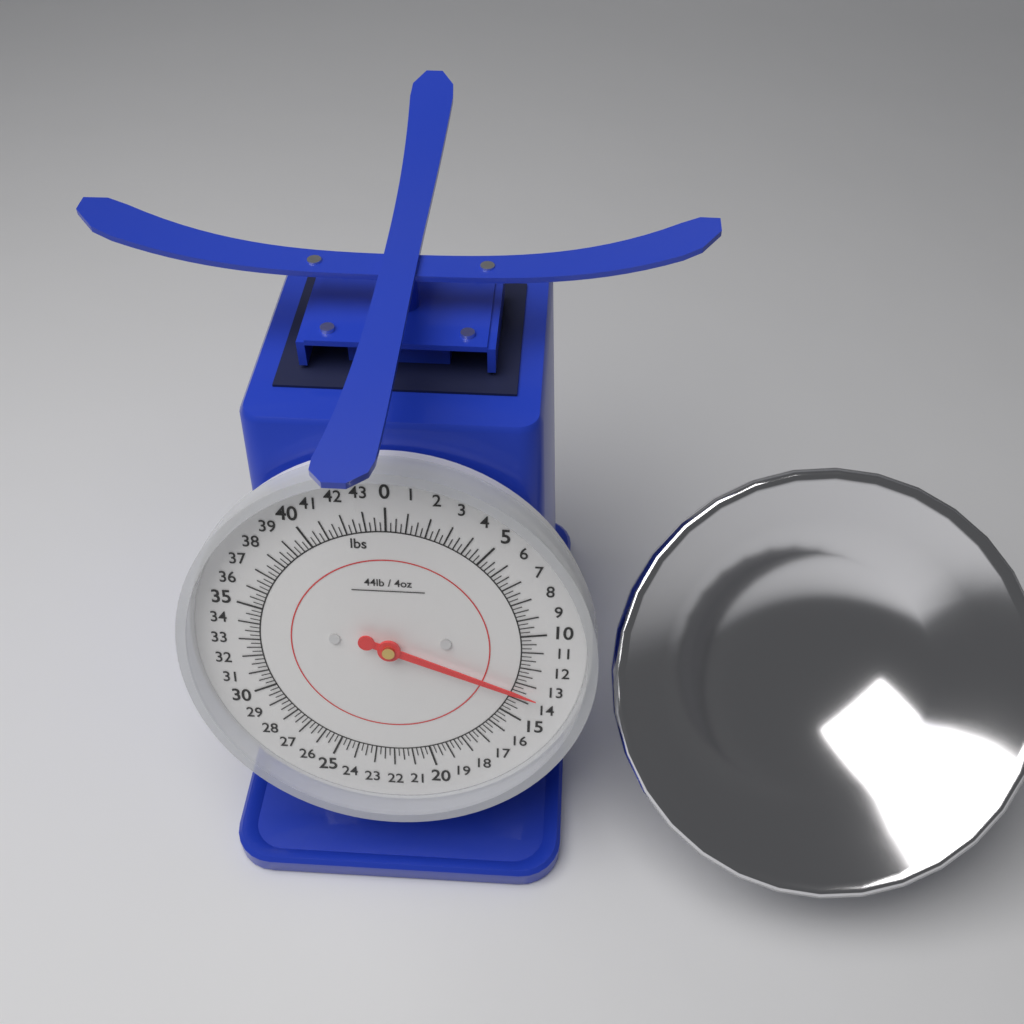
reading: 13.50 lbs
